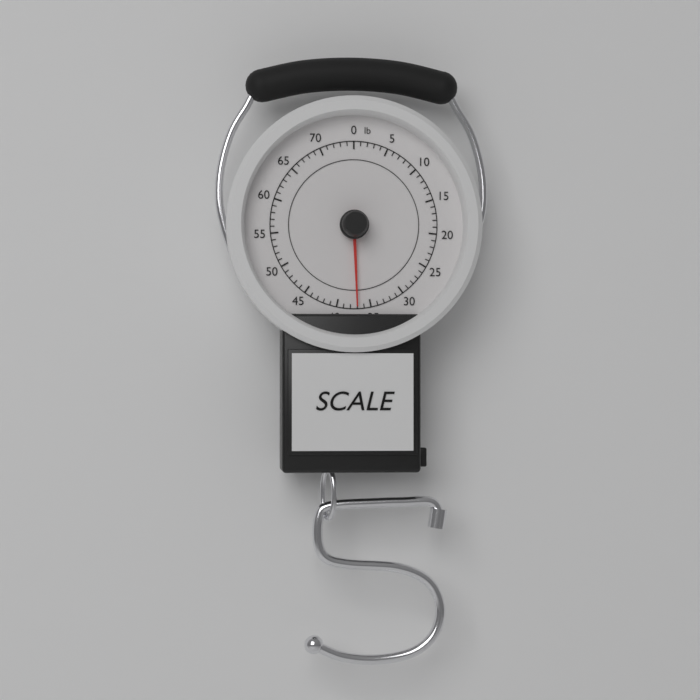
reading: 37 lb
